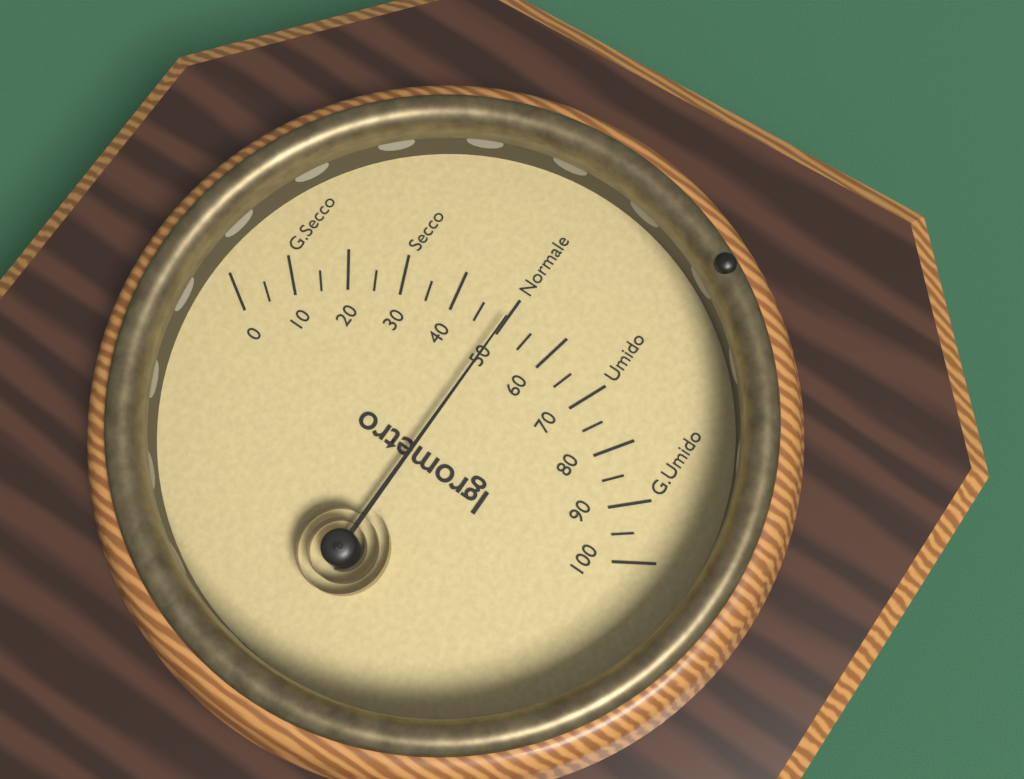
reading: 50 (no unit)
